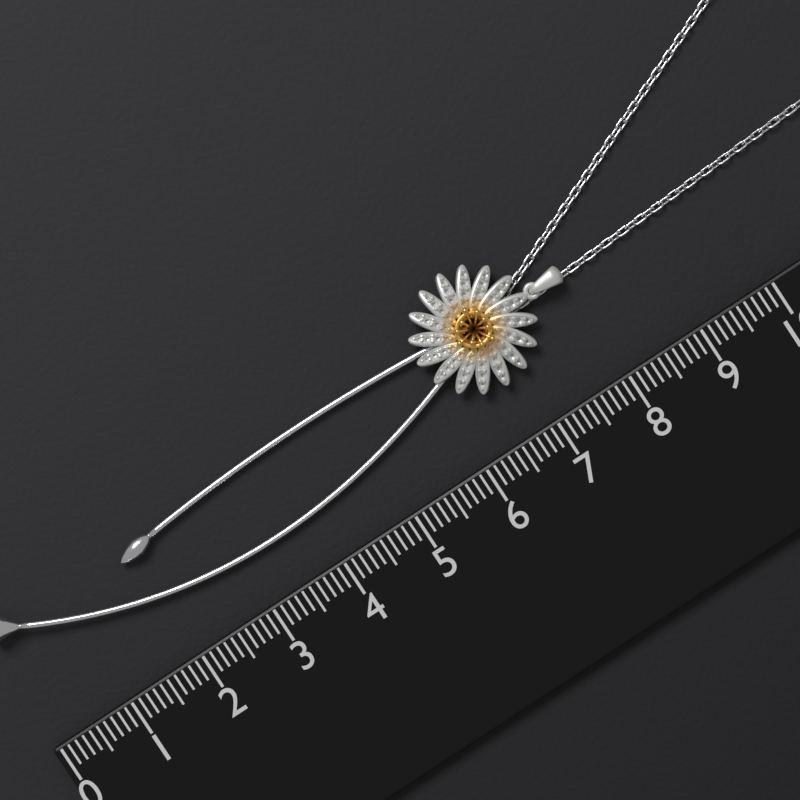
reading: 8.0 (no unit)
